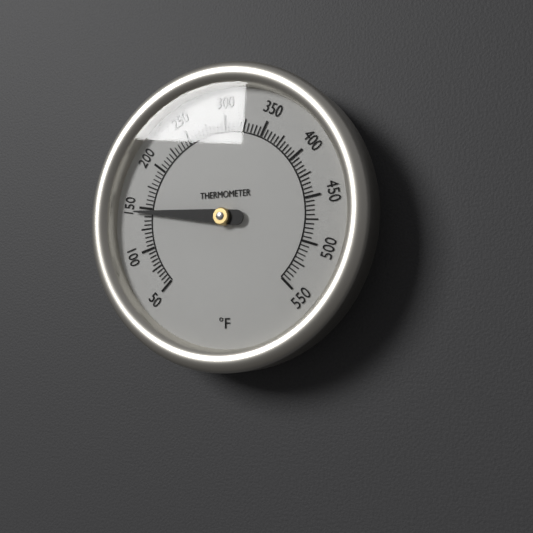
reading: 145 °F
